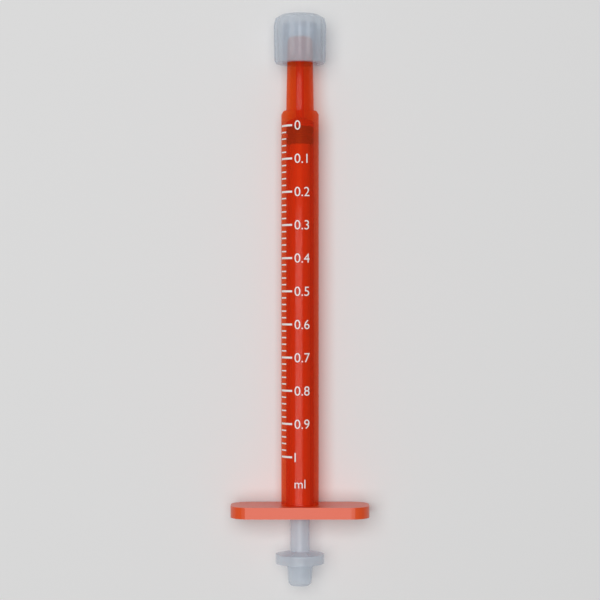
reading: 0.00 ml
